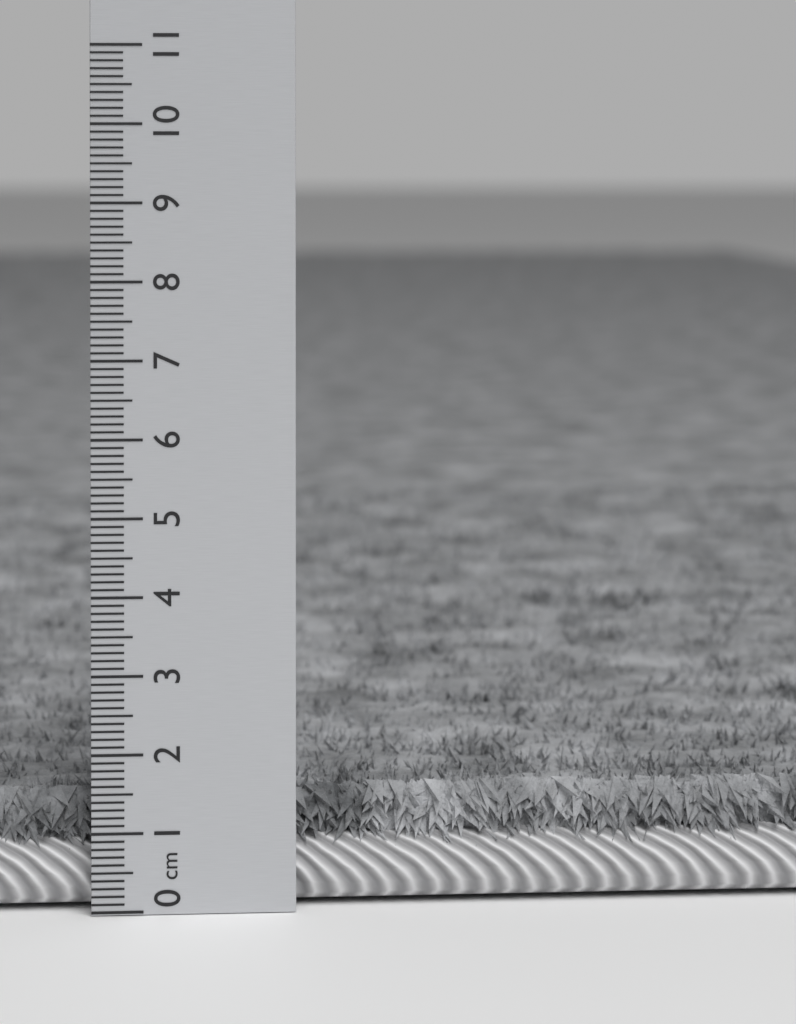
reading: 1.5 cm
